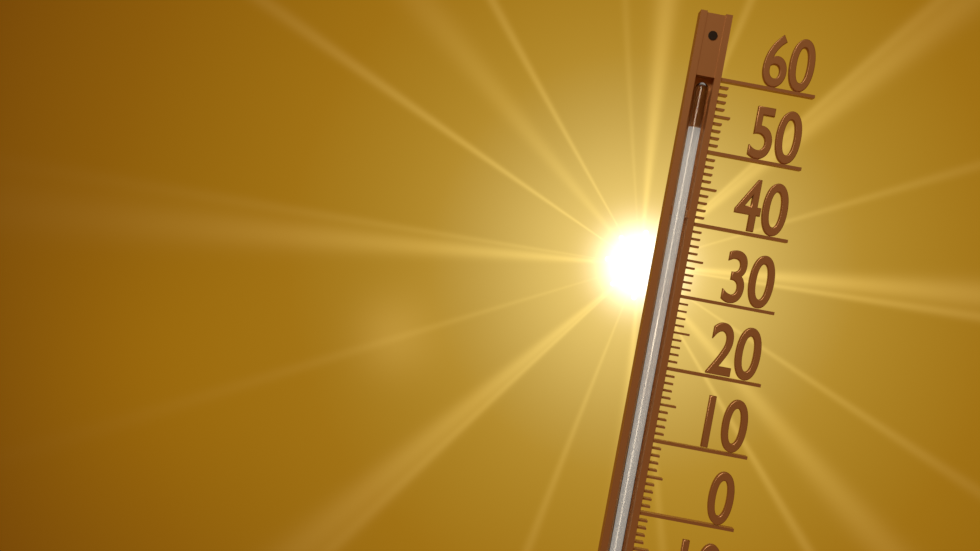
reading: 53 °C
